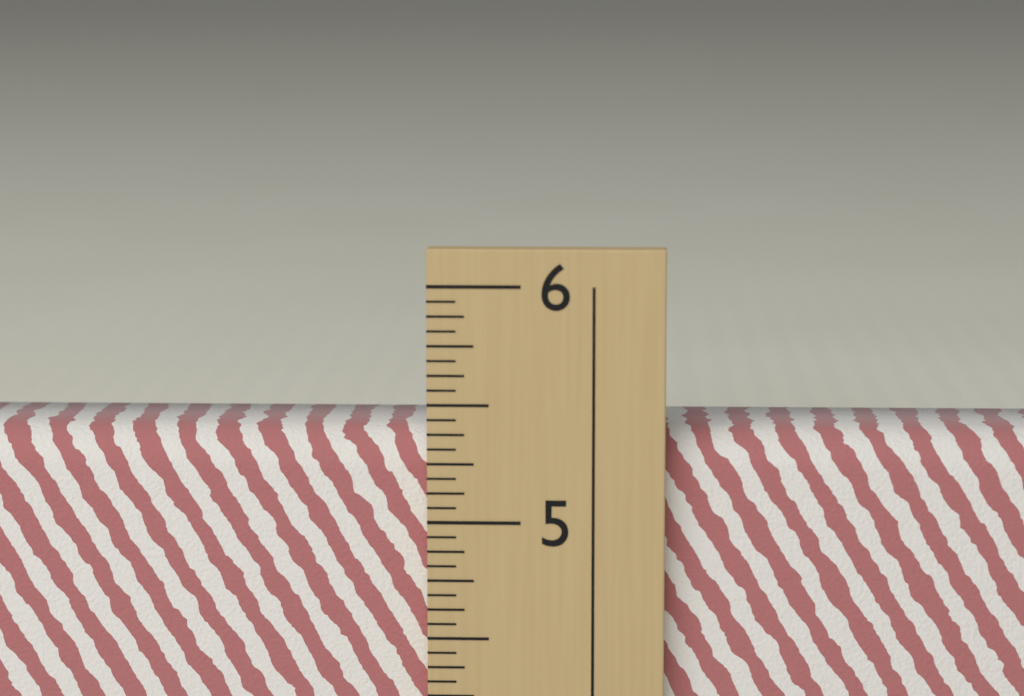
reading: 5.3750 in
